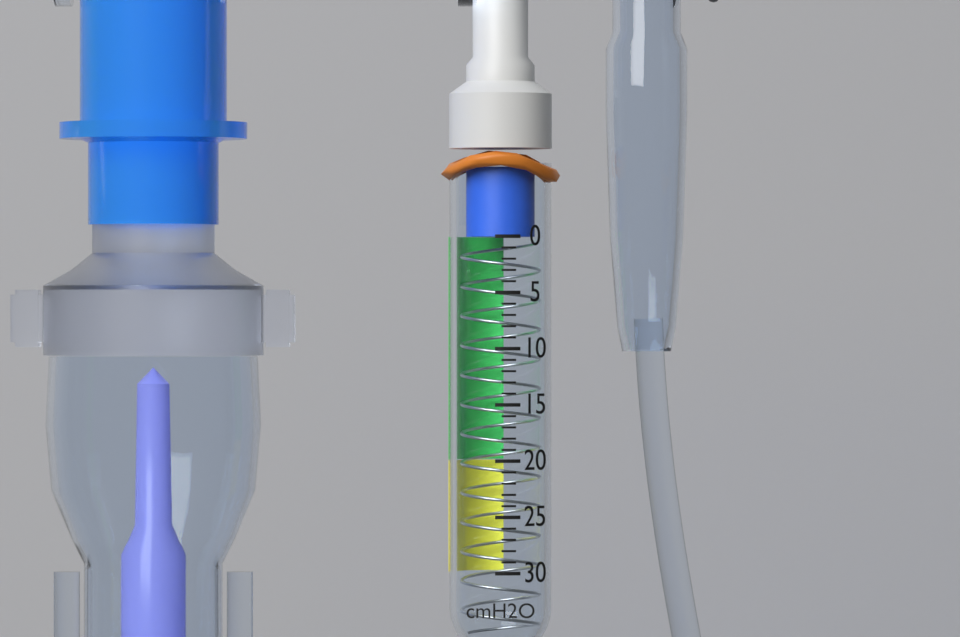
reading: 0 cmH2O
